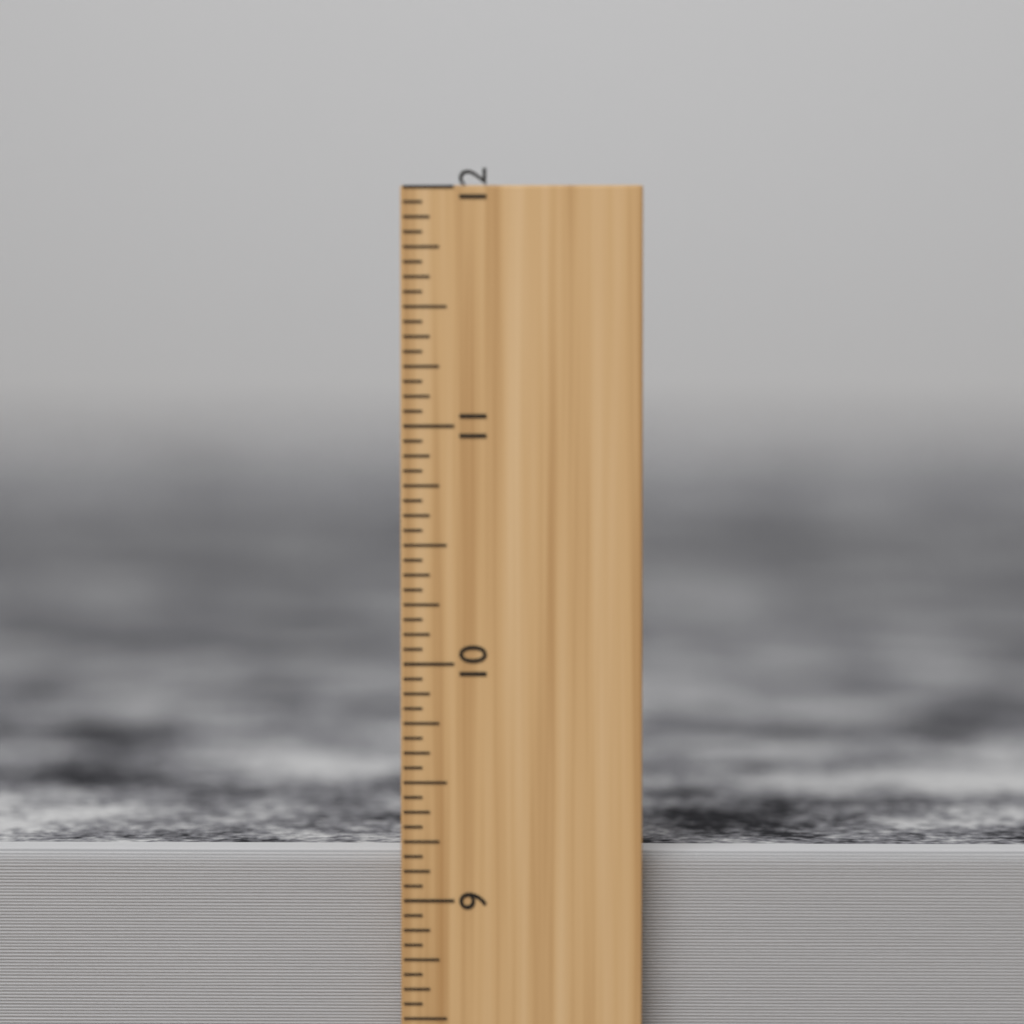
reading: 9.1875 inch
